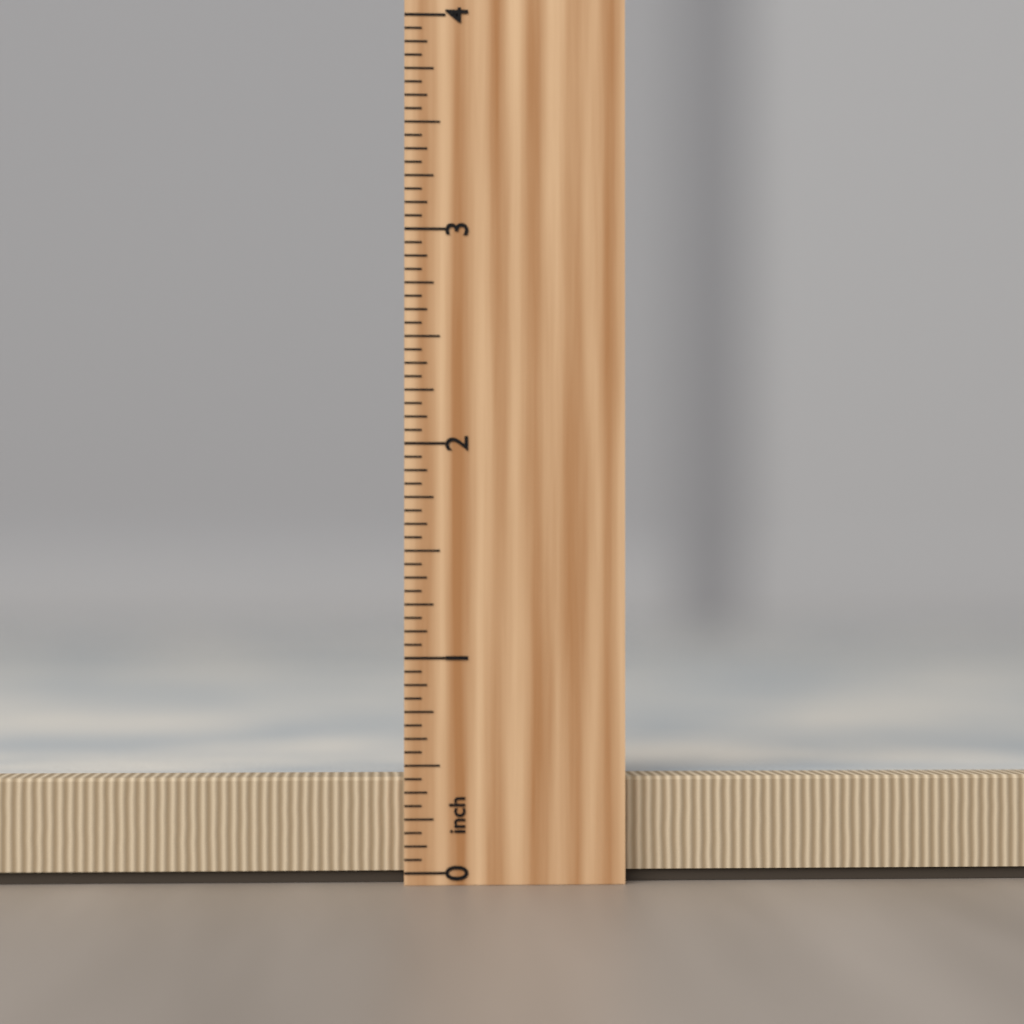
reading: 0.4375 inch
